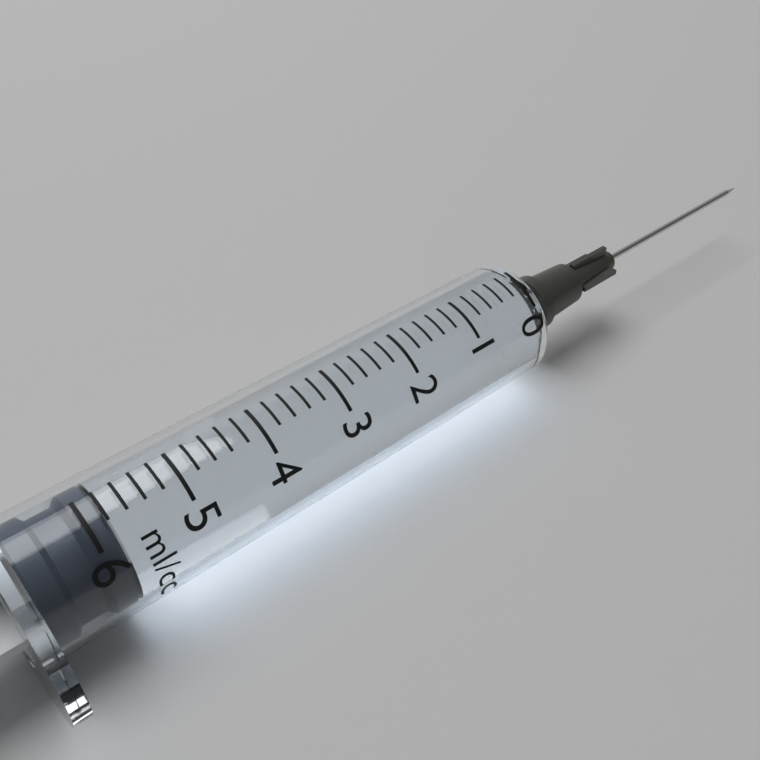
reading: 5.8 ml
